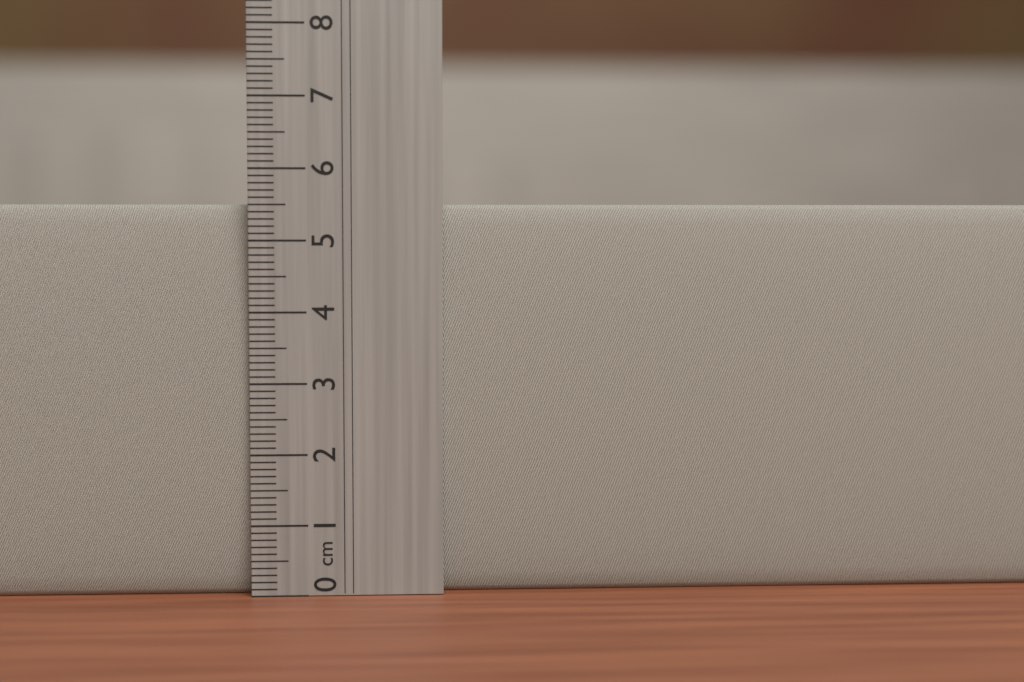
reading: 5.5 cm
